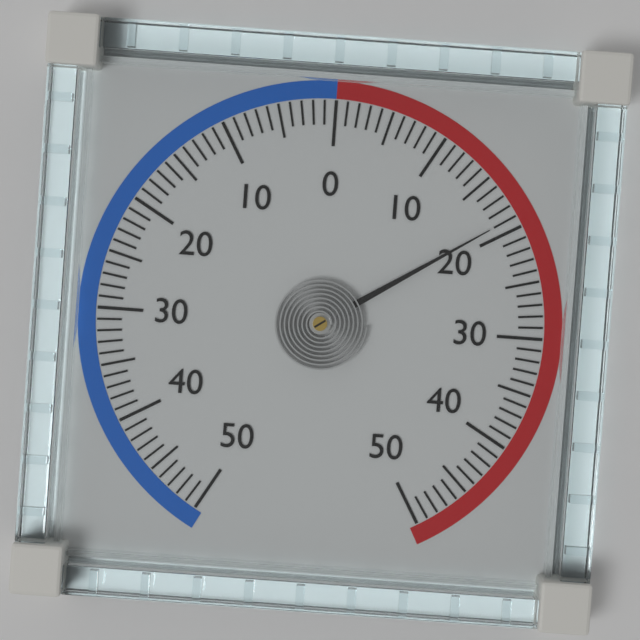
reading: 19 (no unit)
